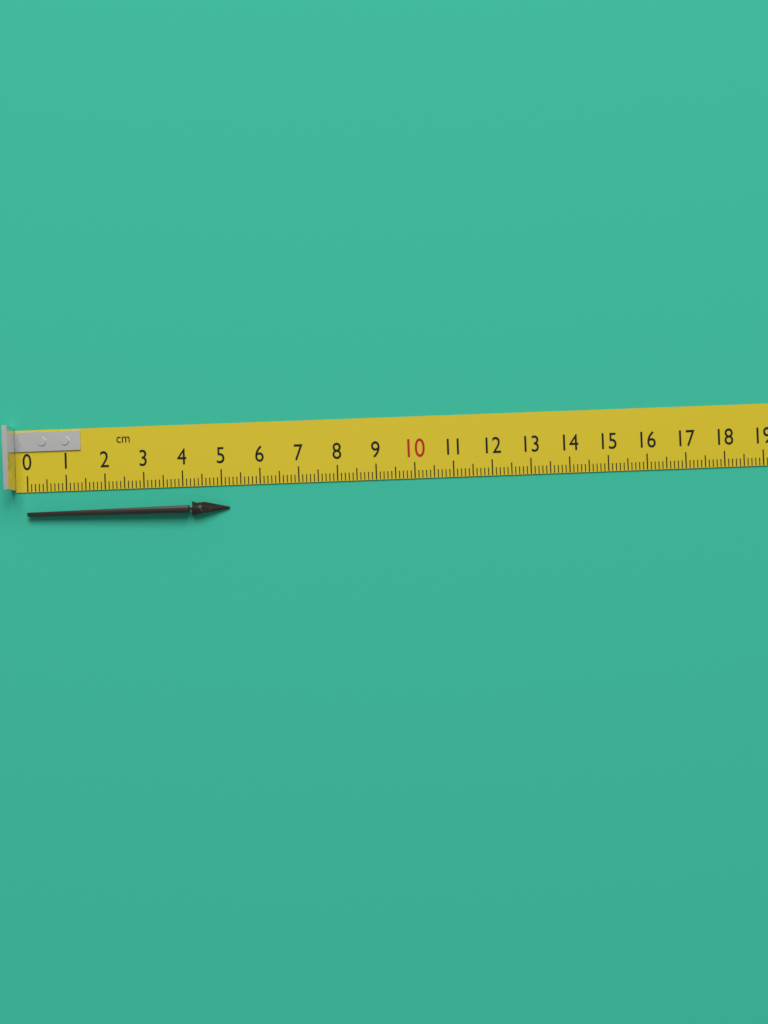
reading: 5.2 cm
